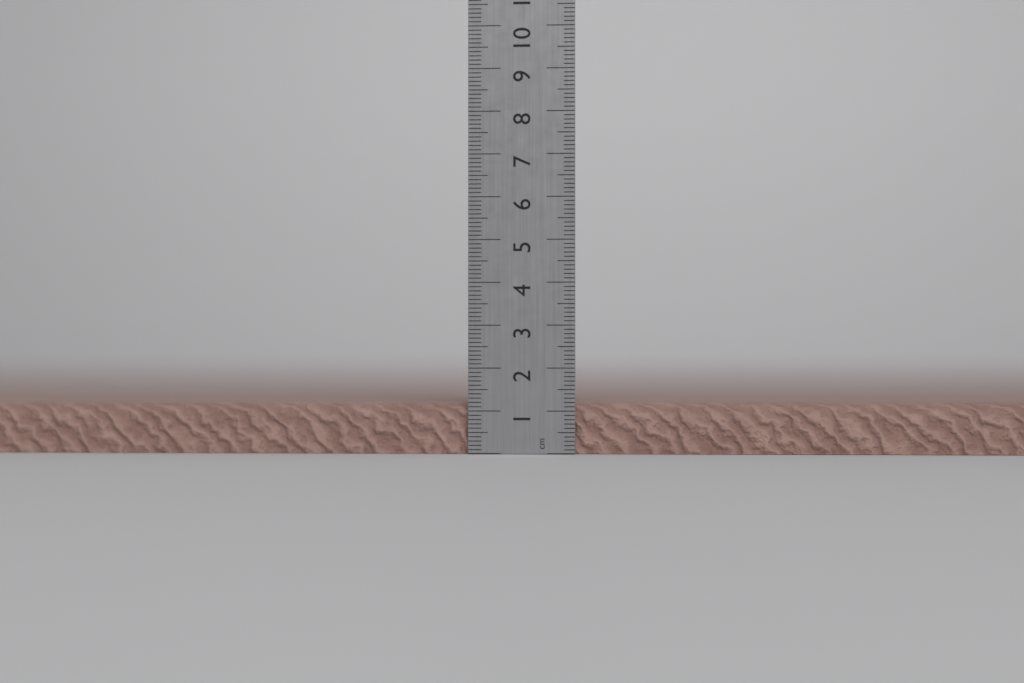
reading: 1.2 cm
